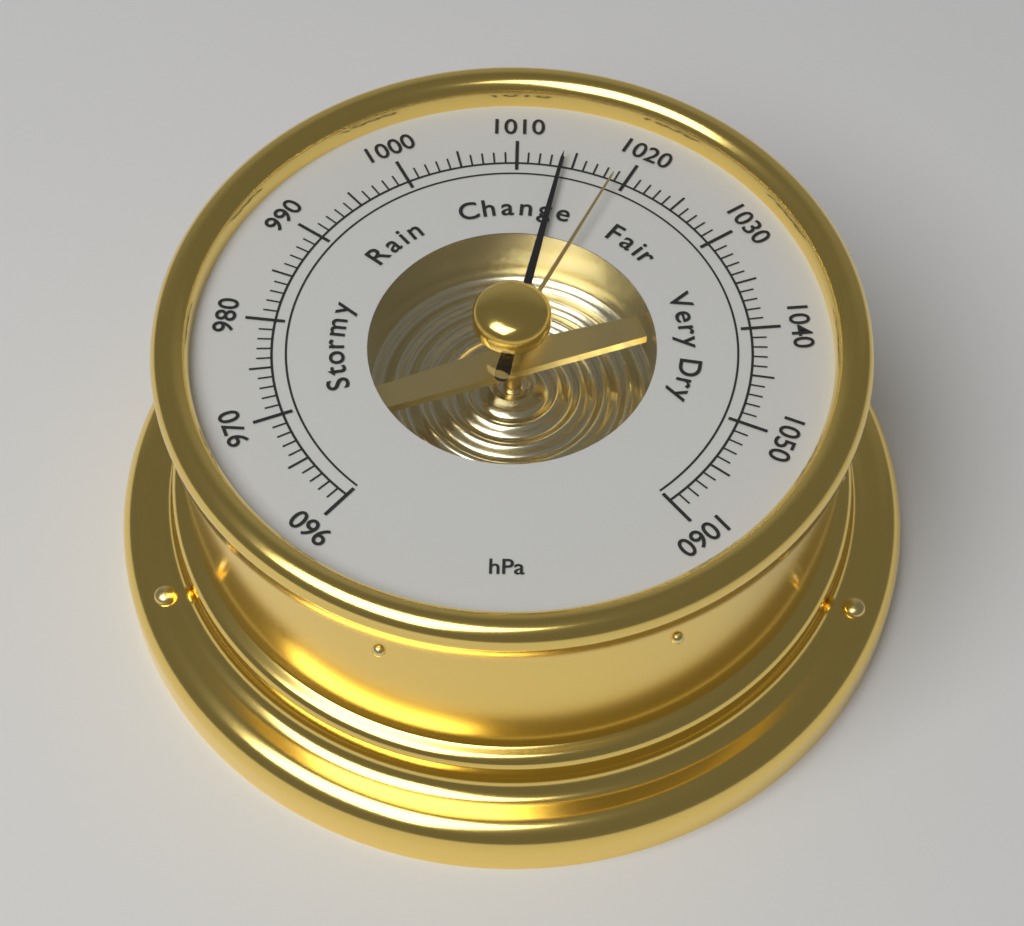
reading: 1014 hPa
